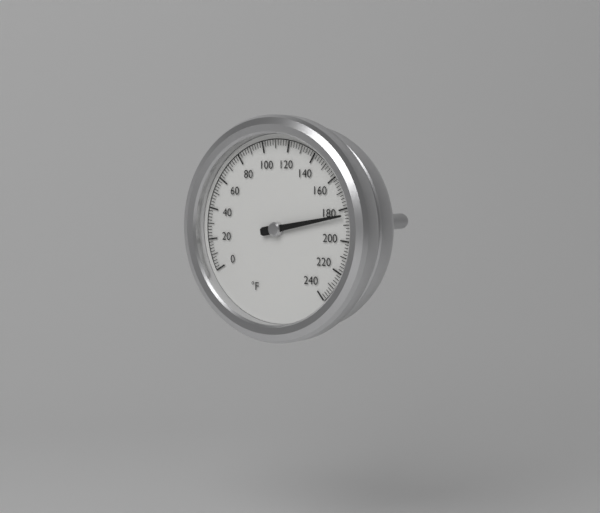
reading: 184 °F
